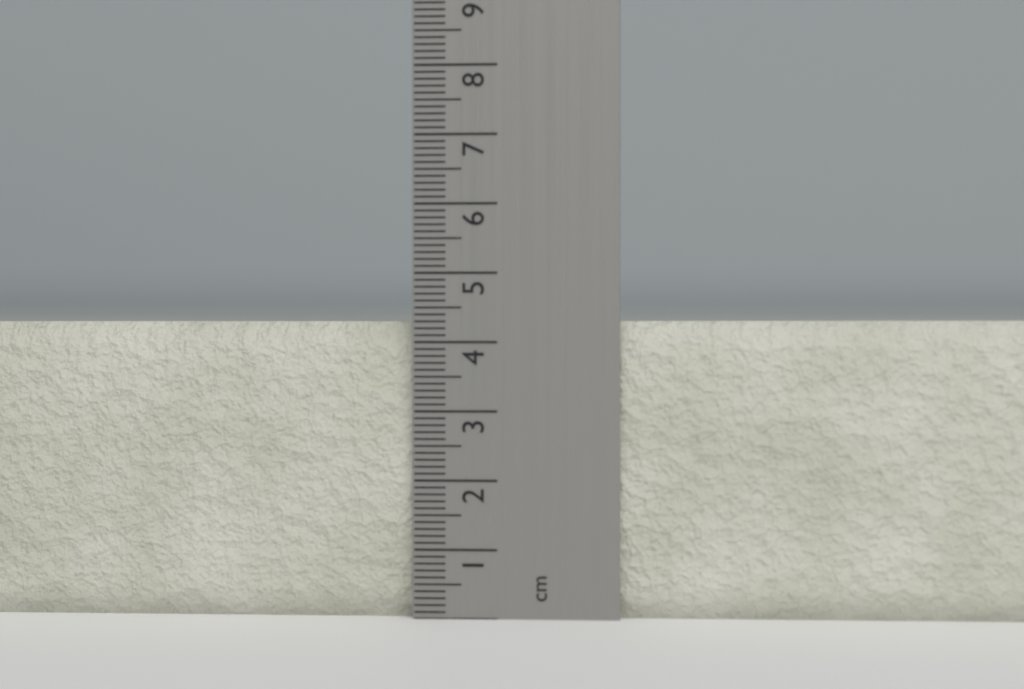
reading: 4.3 cm
